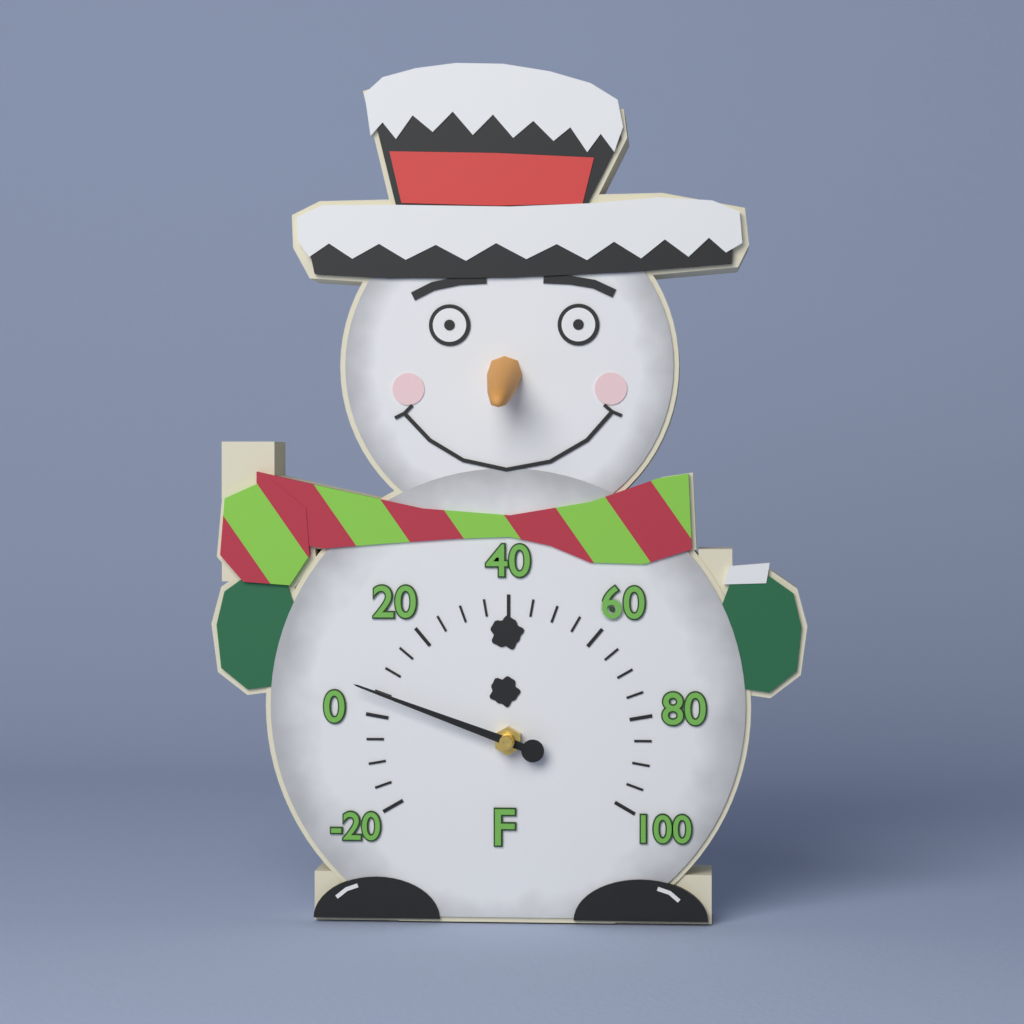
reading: 5 °F
